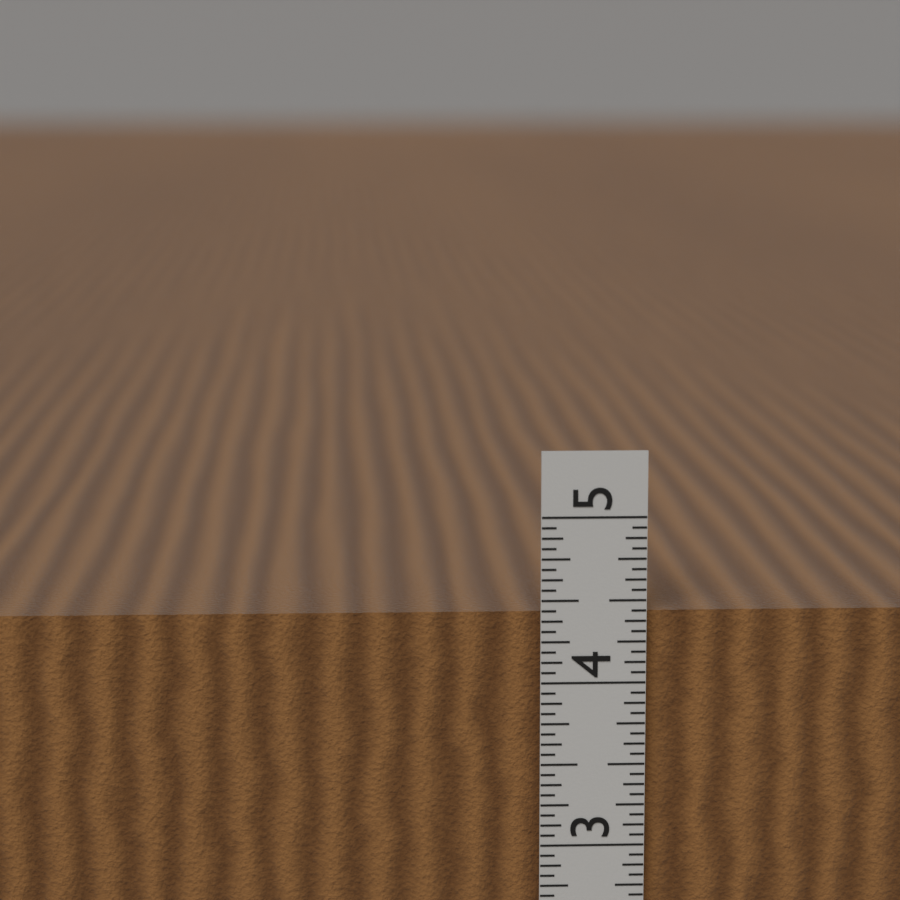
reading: 4.5000 in
